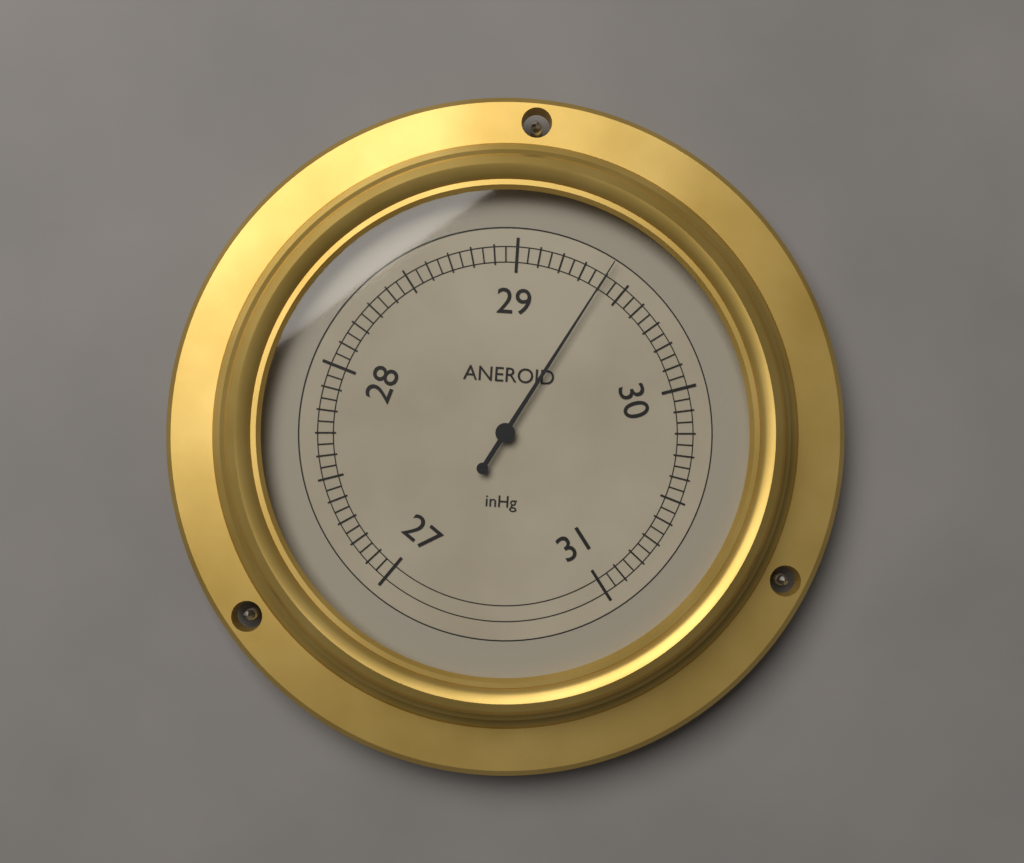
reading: 29.40 inHg
